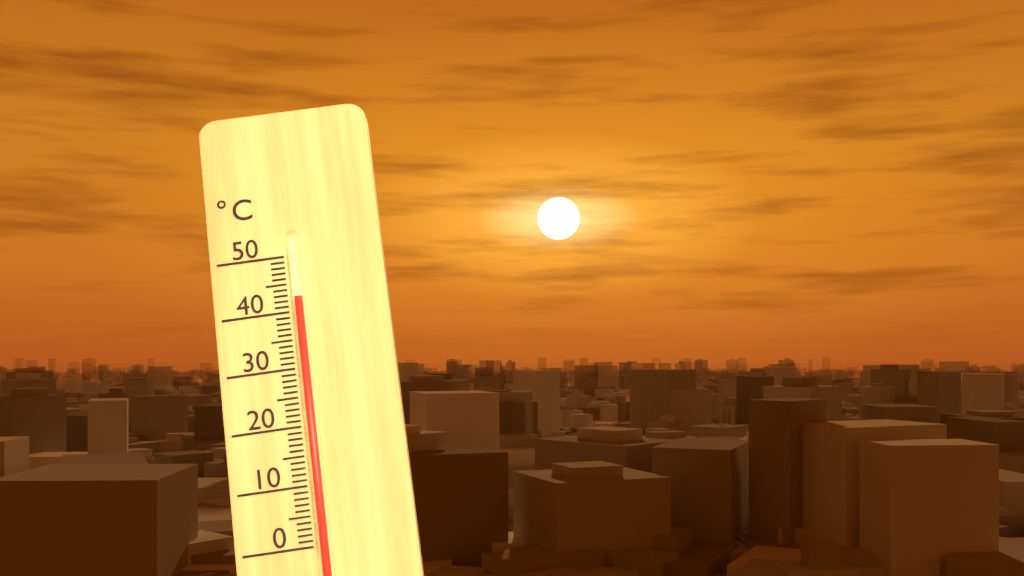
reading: 42 °C
